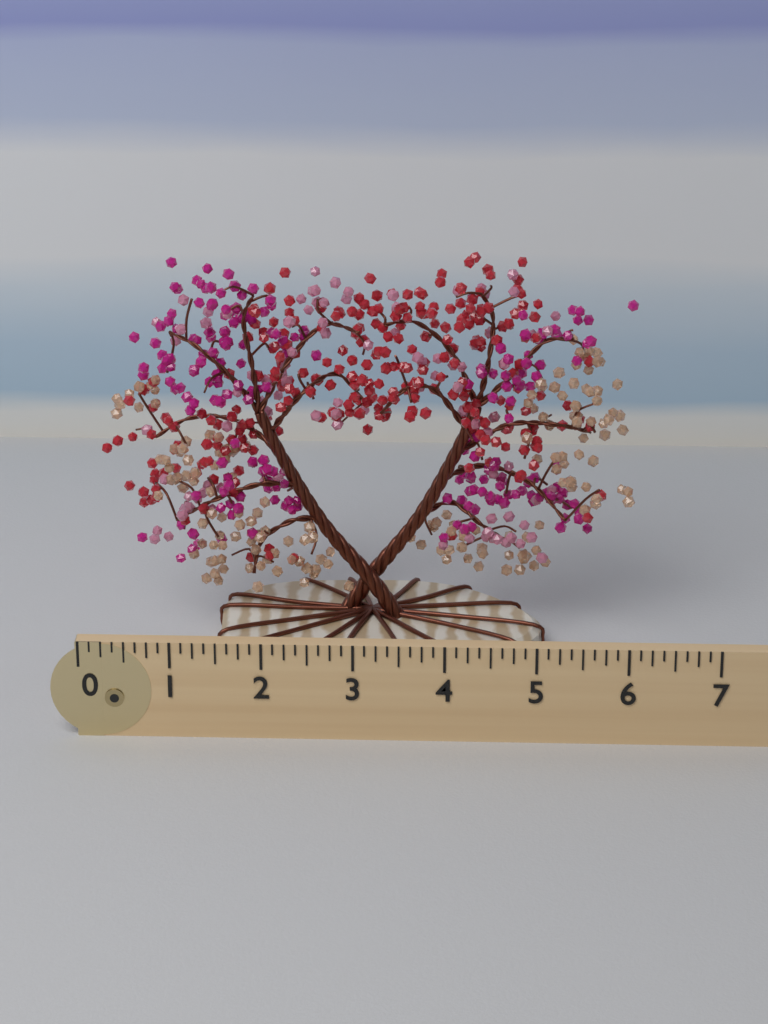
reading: 6.125 (no unit)
